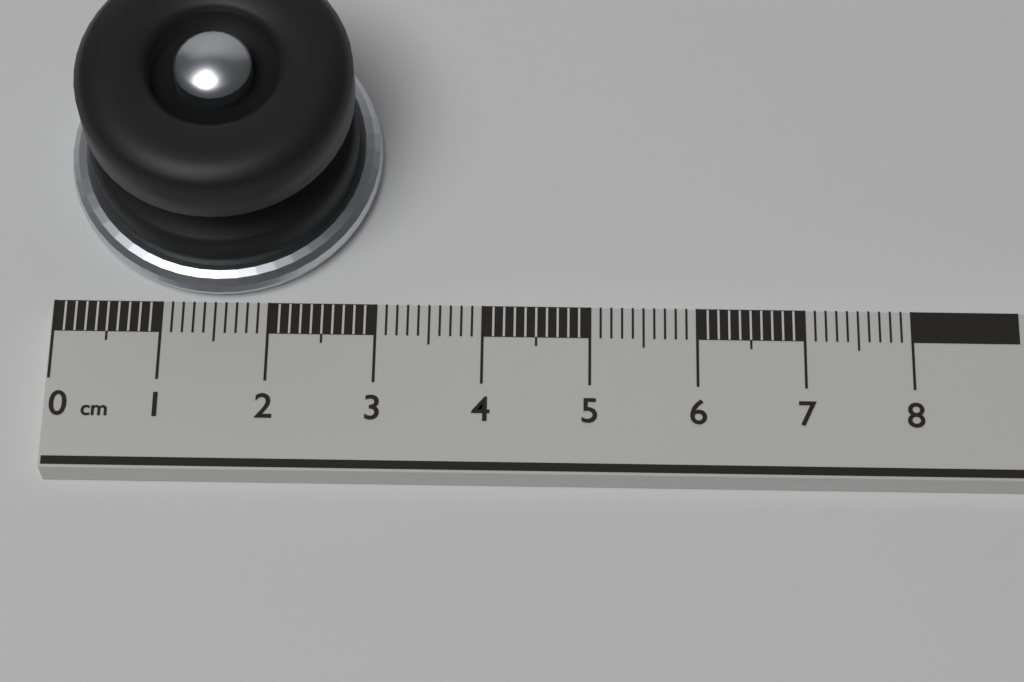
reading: 3.0 cm
